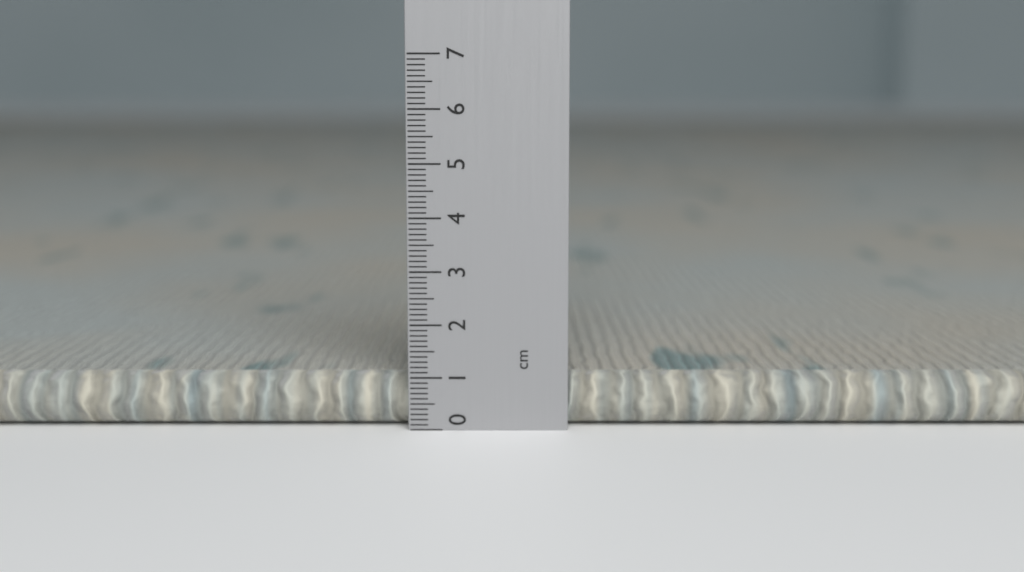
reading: 1.0 cm
